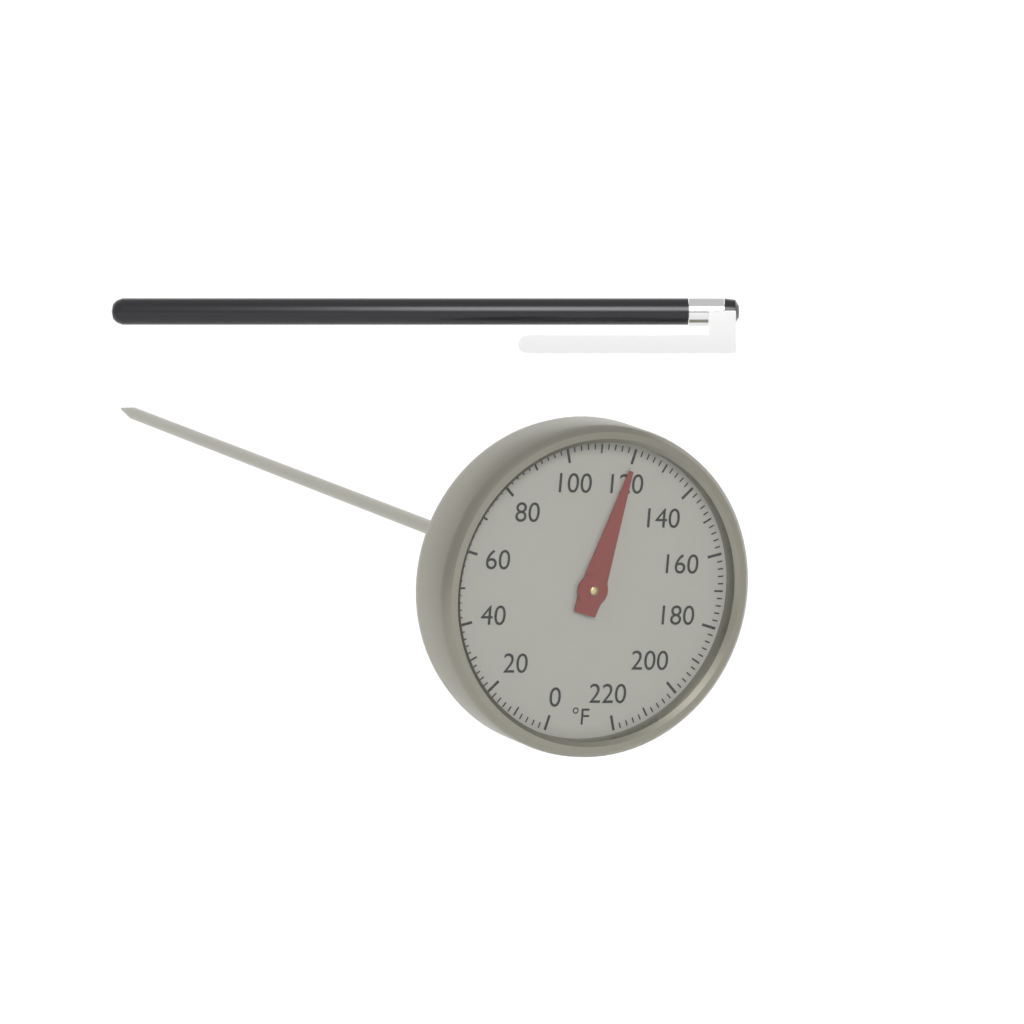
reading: 120 °F
